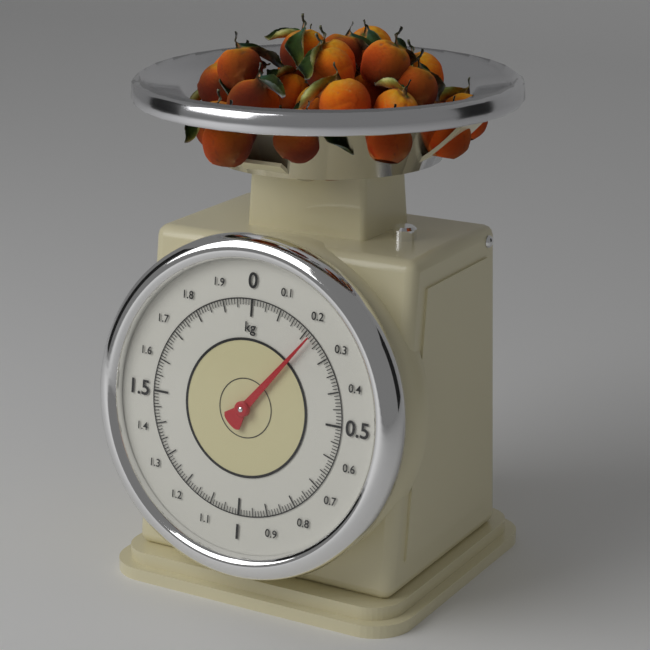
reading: 0.22 kg
